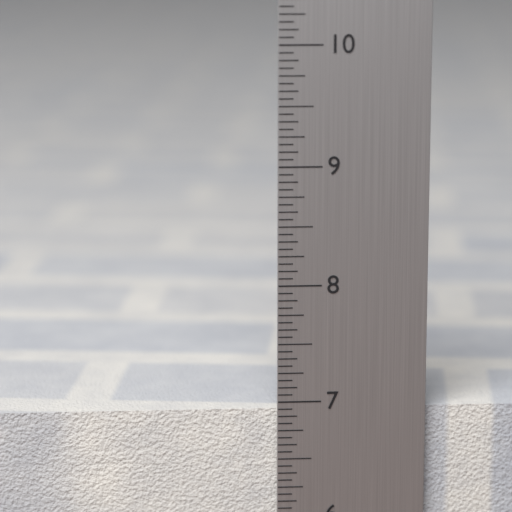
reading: 6.9375 in
